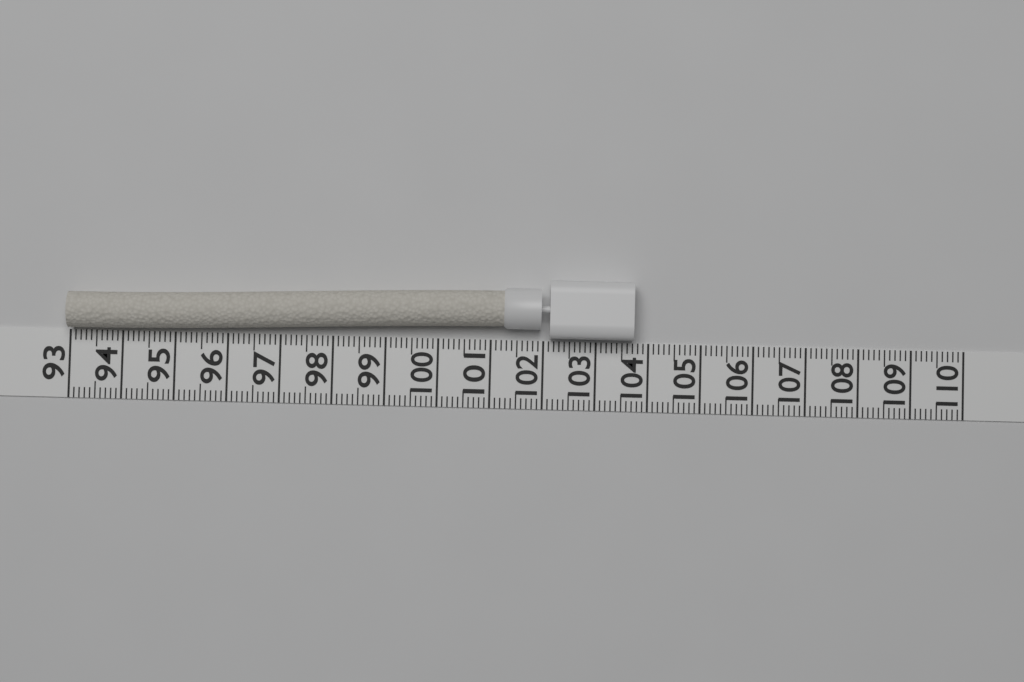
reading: 103.7 (no unit)
